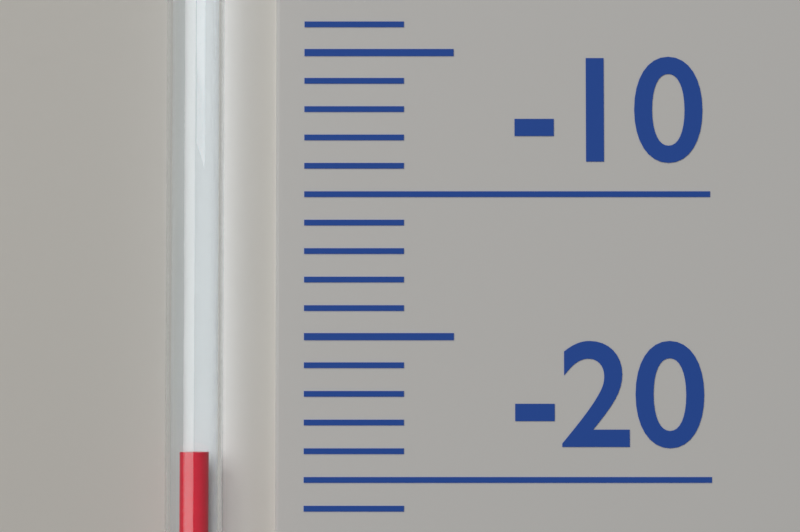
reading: -19 (no unit)
